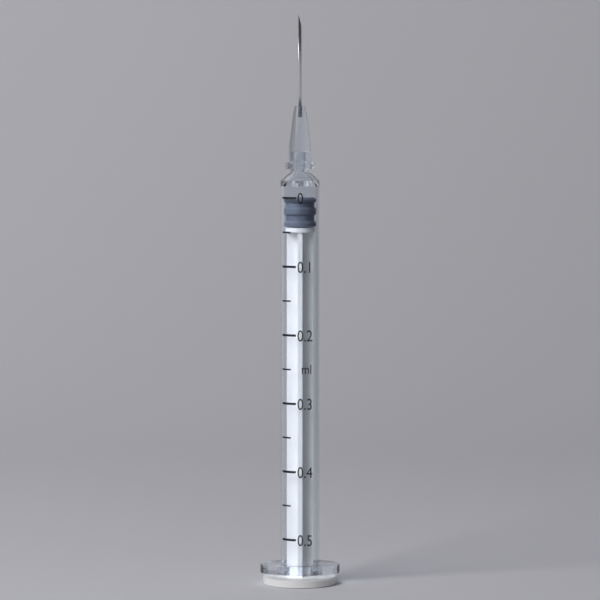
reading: 0.00 ml
